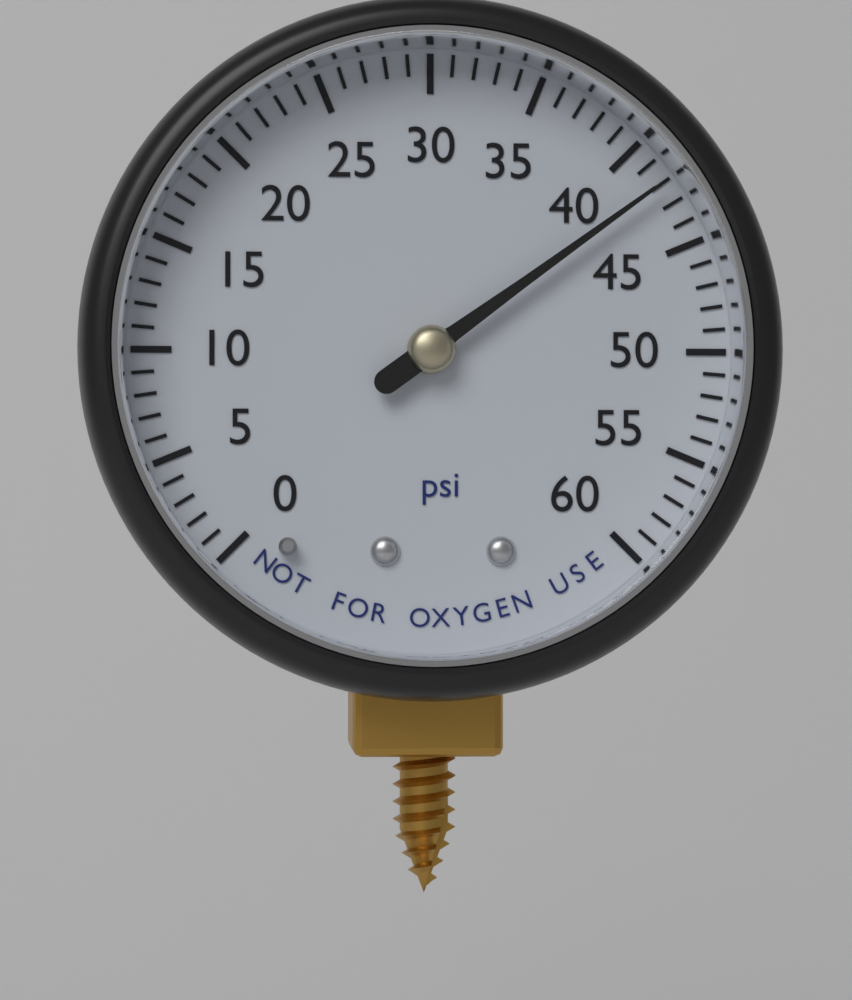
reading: 42 psi
